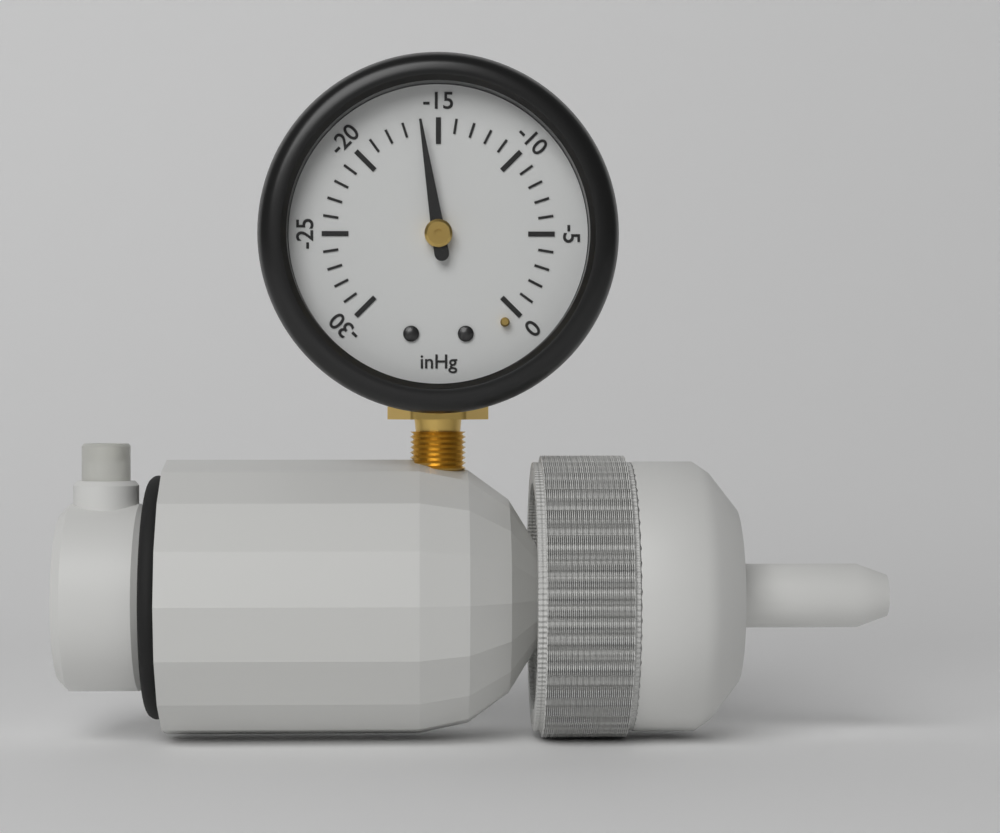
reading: -16 inHg
